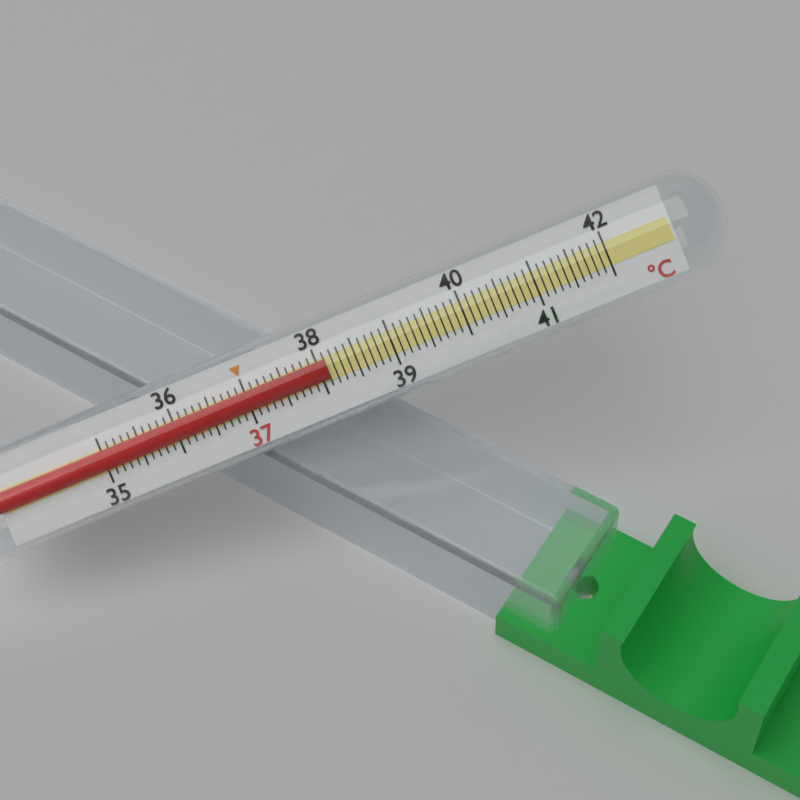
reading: 38.1 °C
